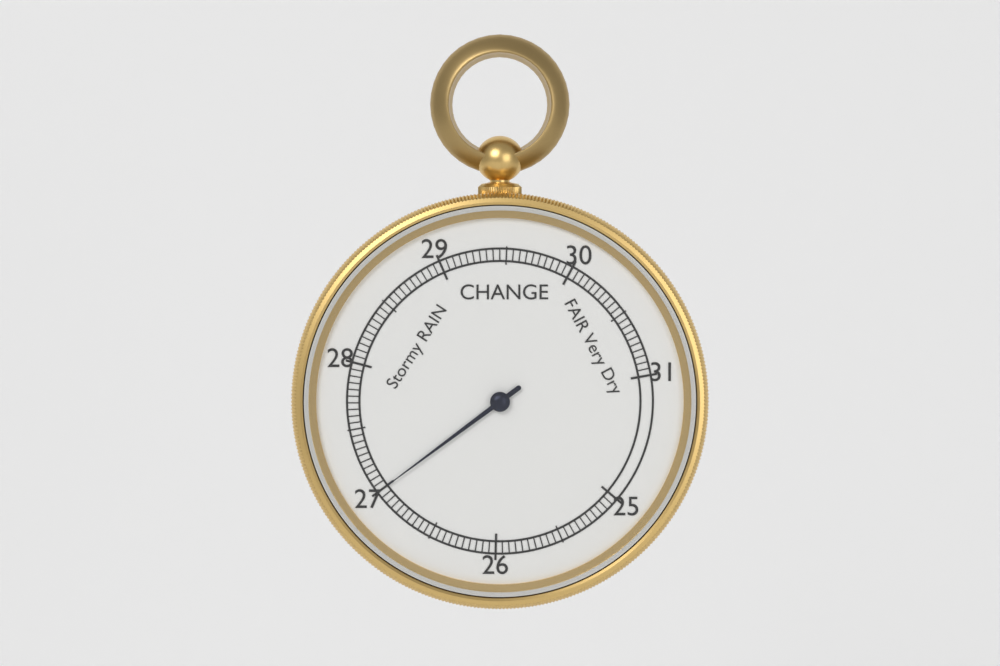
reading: 27.00 inHg
